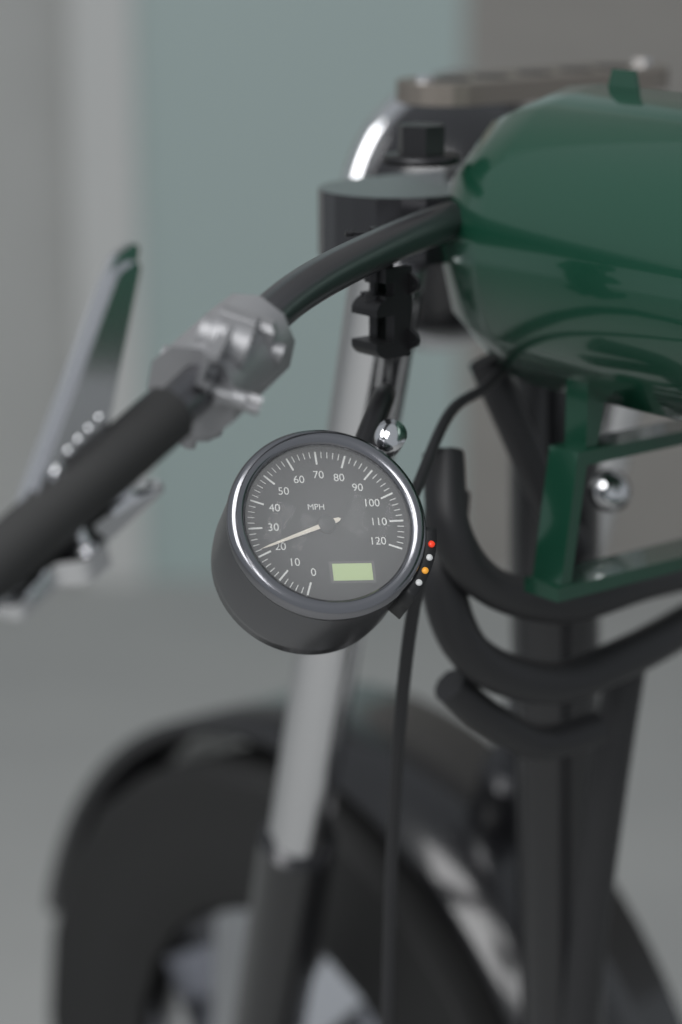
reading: 22 MPH
